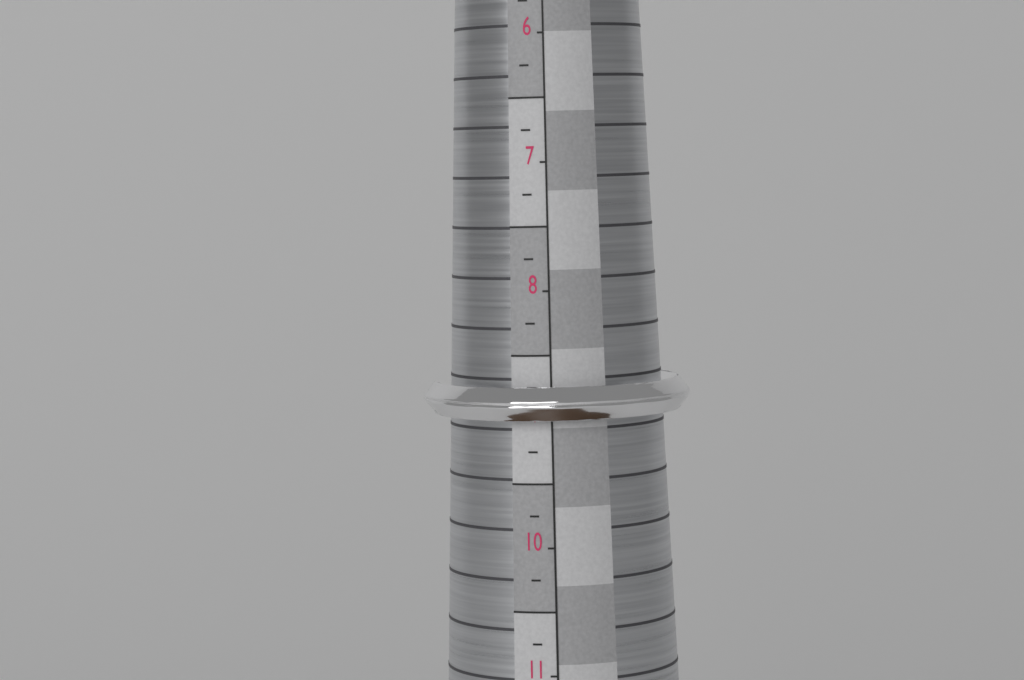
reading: 9.00 (no unit)
